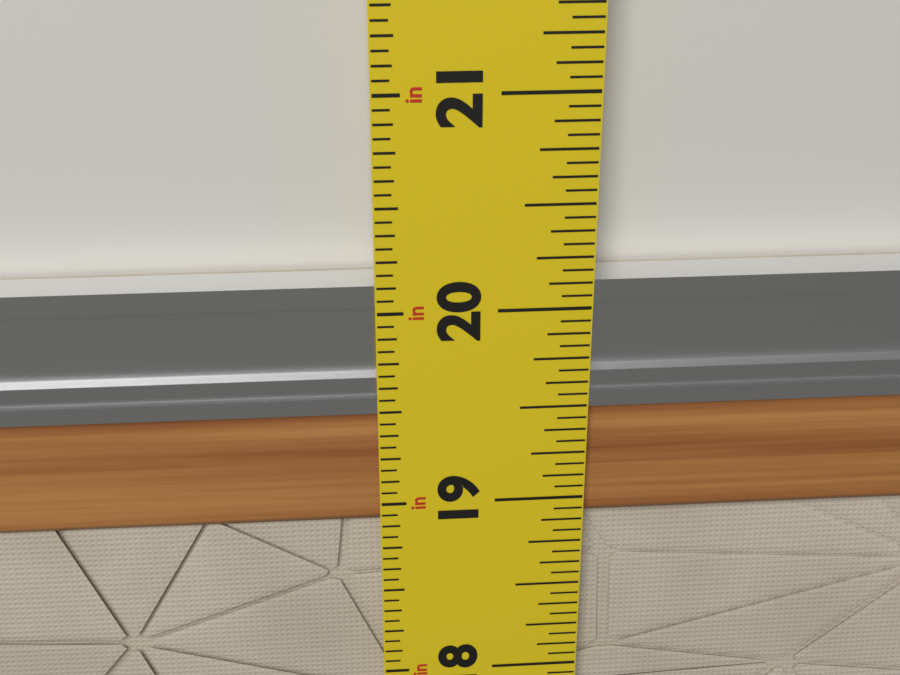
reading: 20.1250 in
